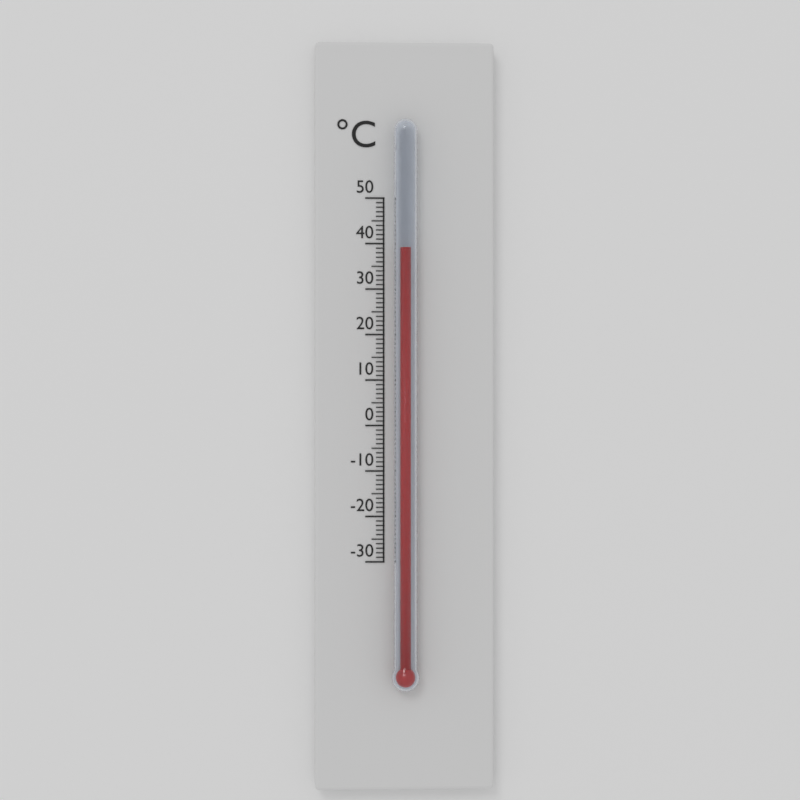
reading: 39 °C
